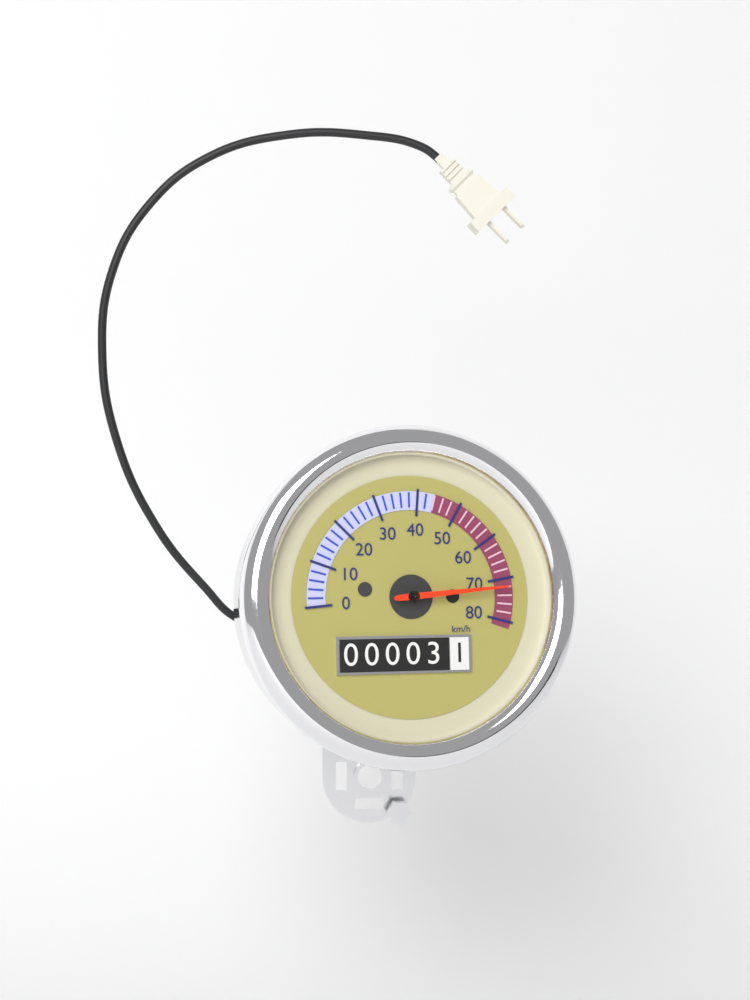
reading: 72 km/h
